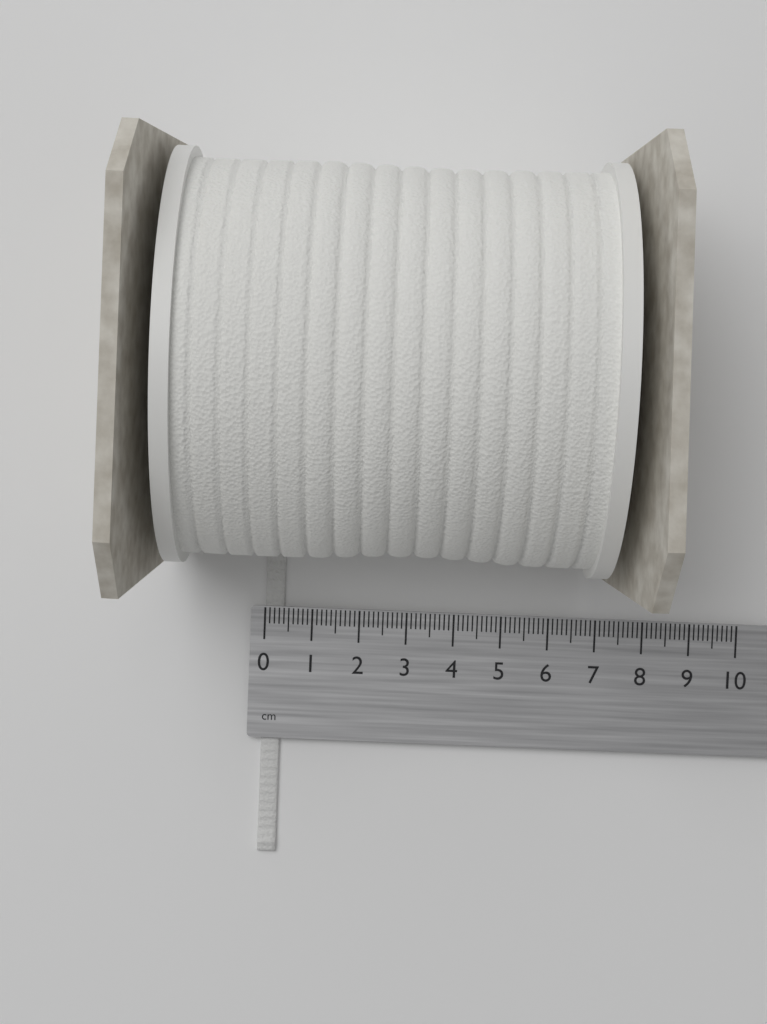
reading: 0.4 cm
